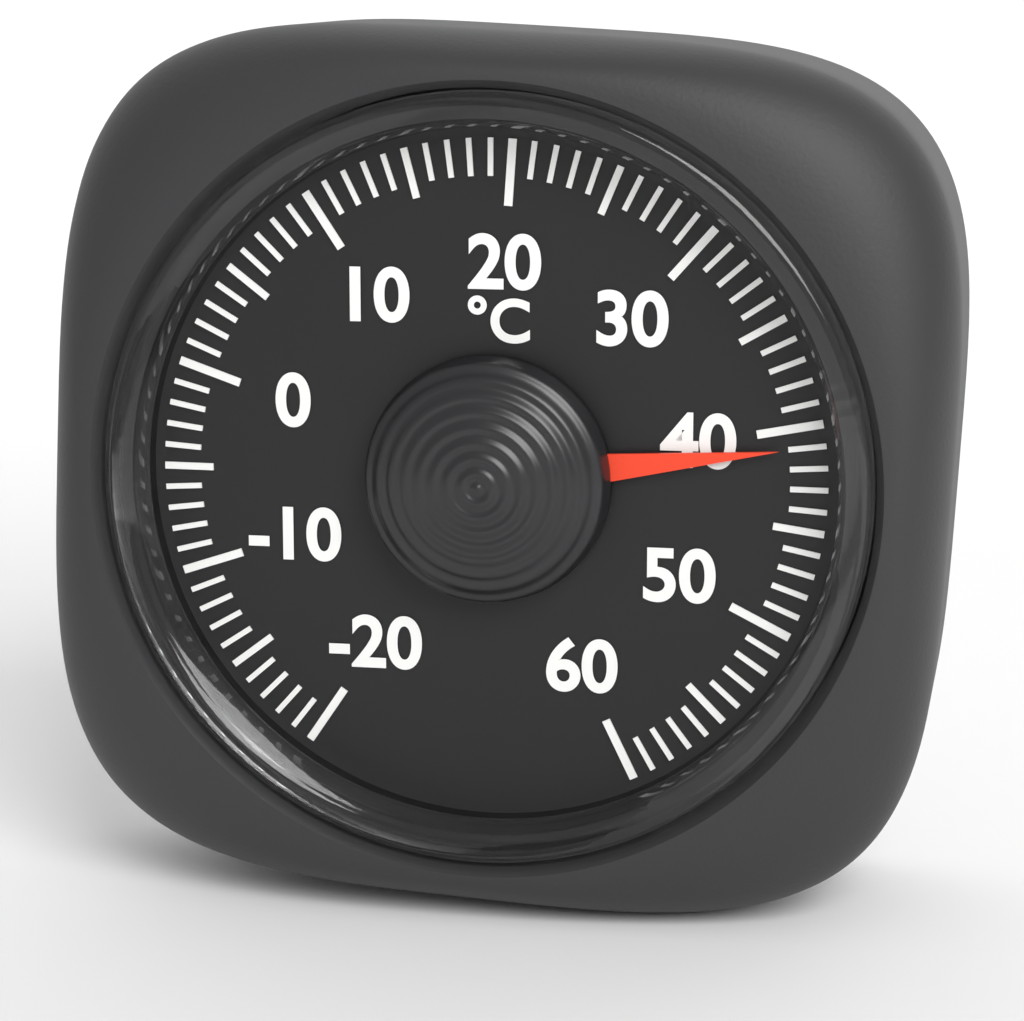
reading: 41 °C
